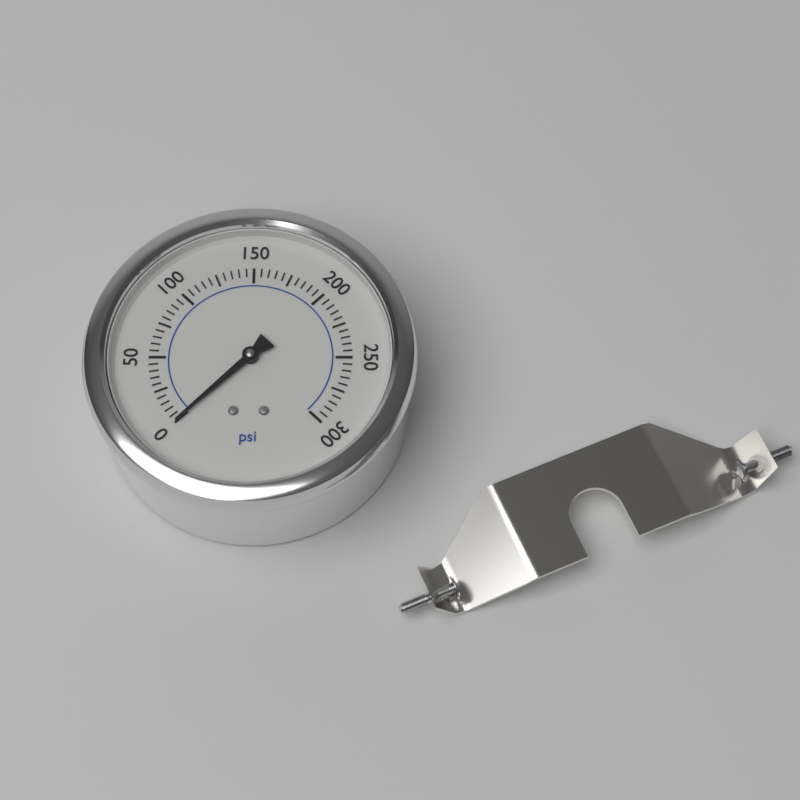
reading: 0 psi
